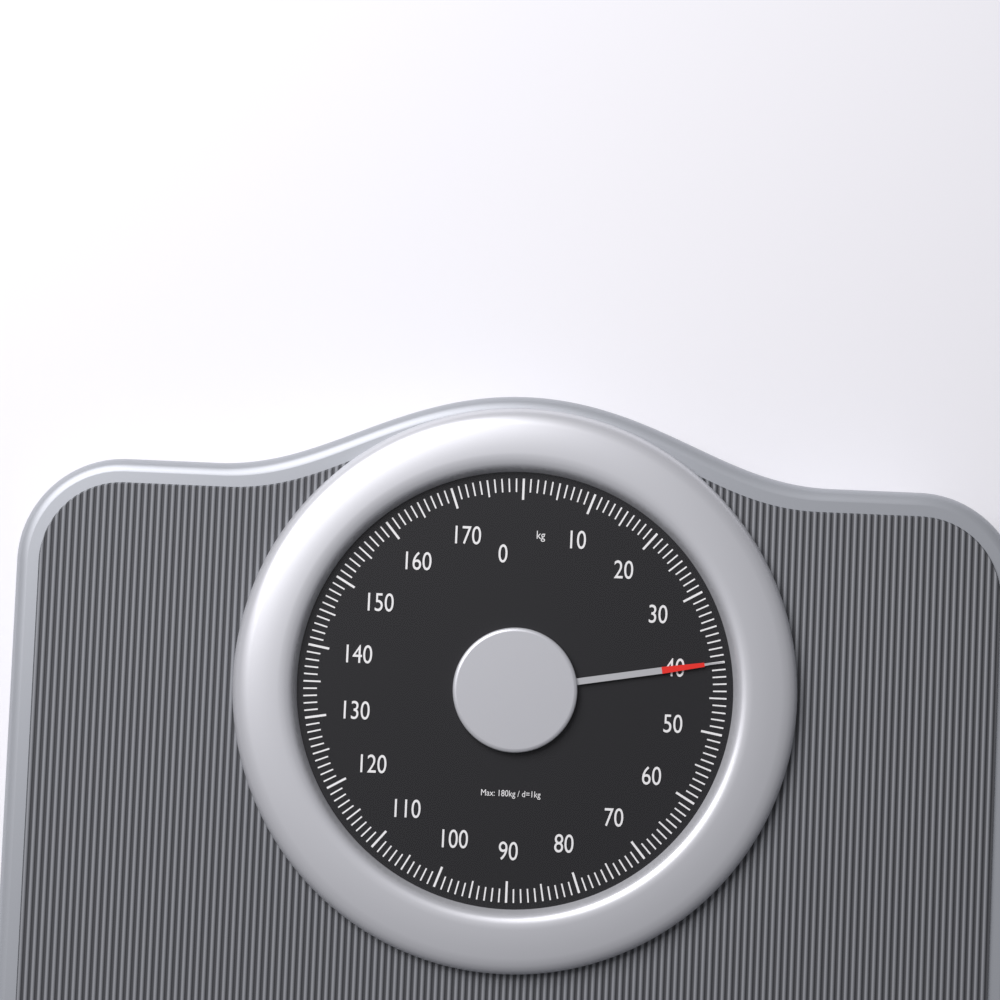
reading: 40 kg
